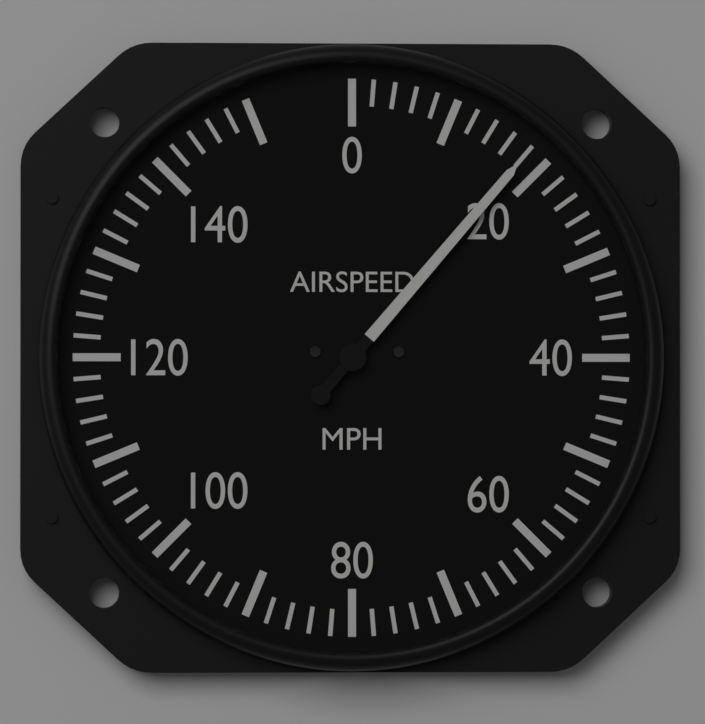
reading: 18 mph
